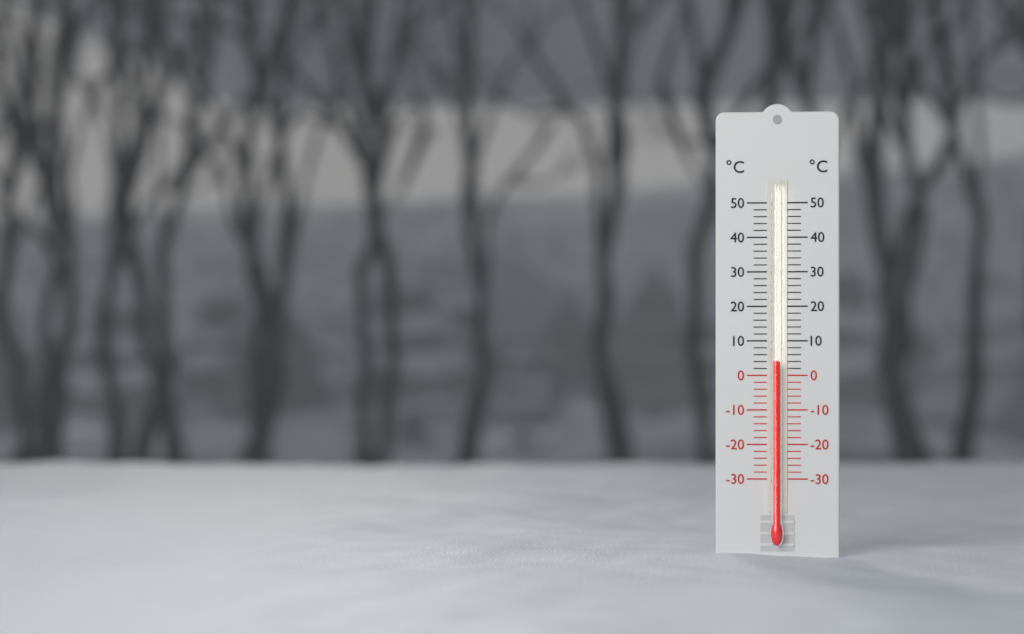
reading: 4 °C
